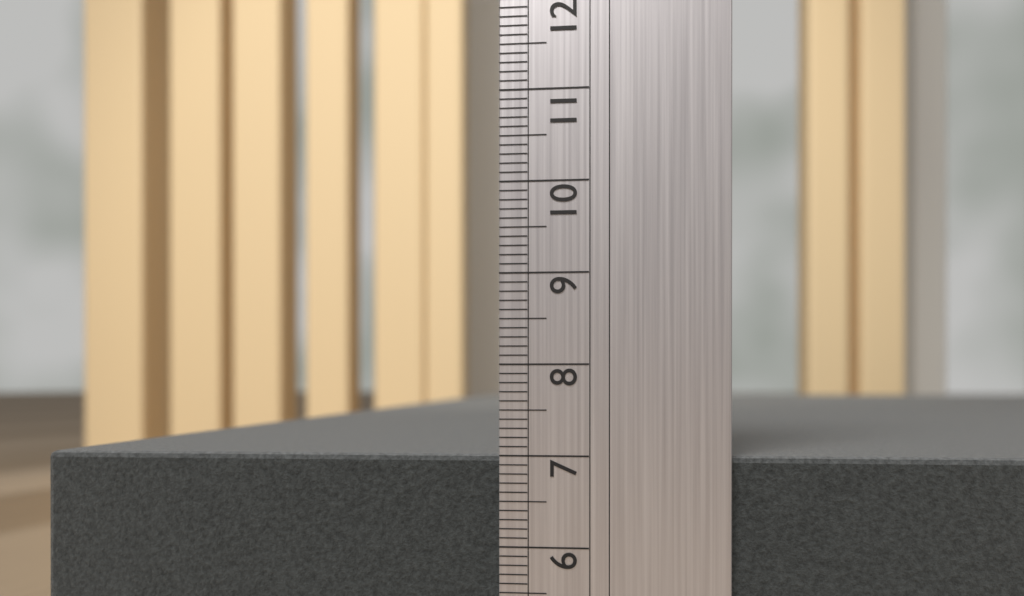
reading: 7.0 (no unit)
